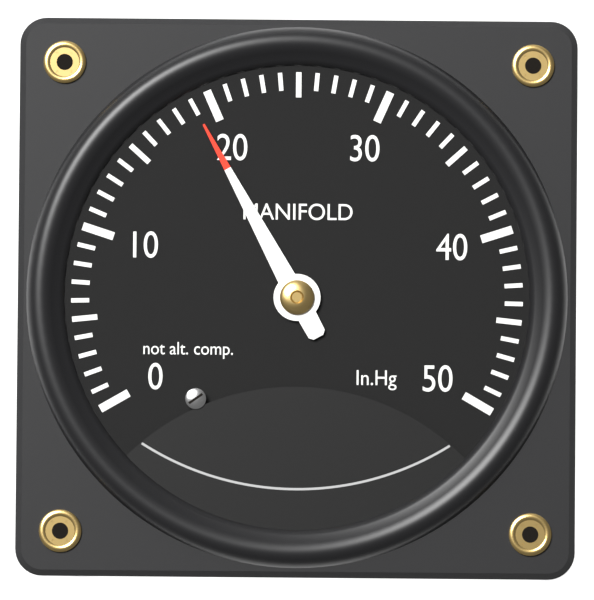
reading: 19 inHg
